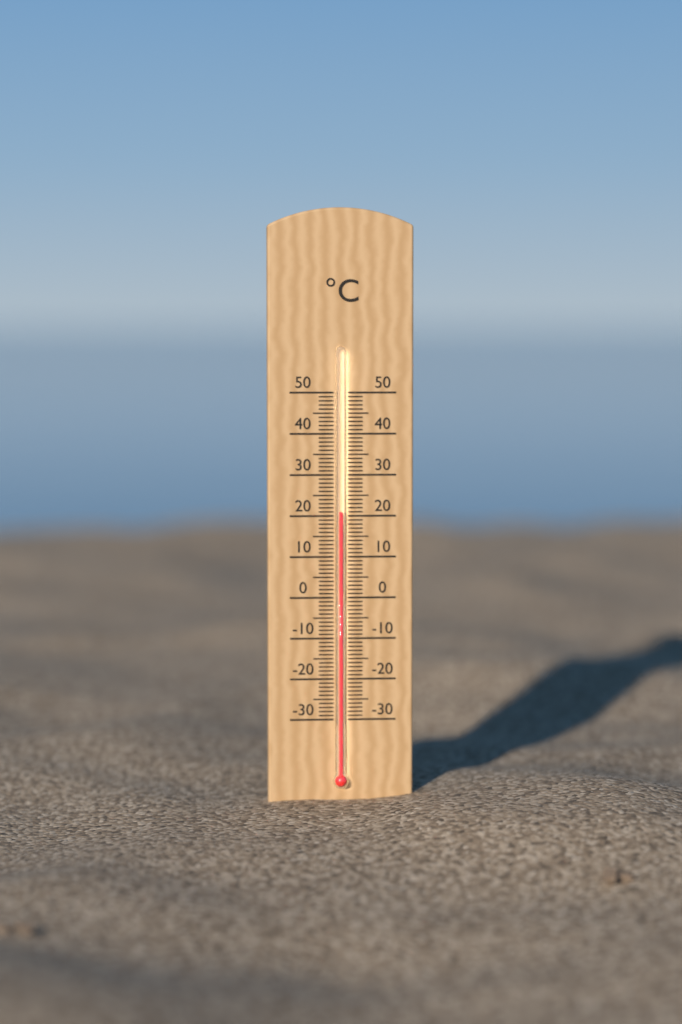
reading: 21 °C
